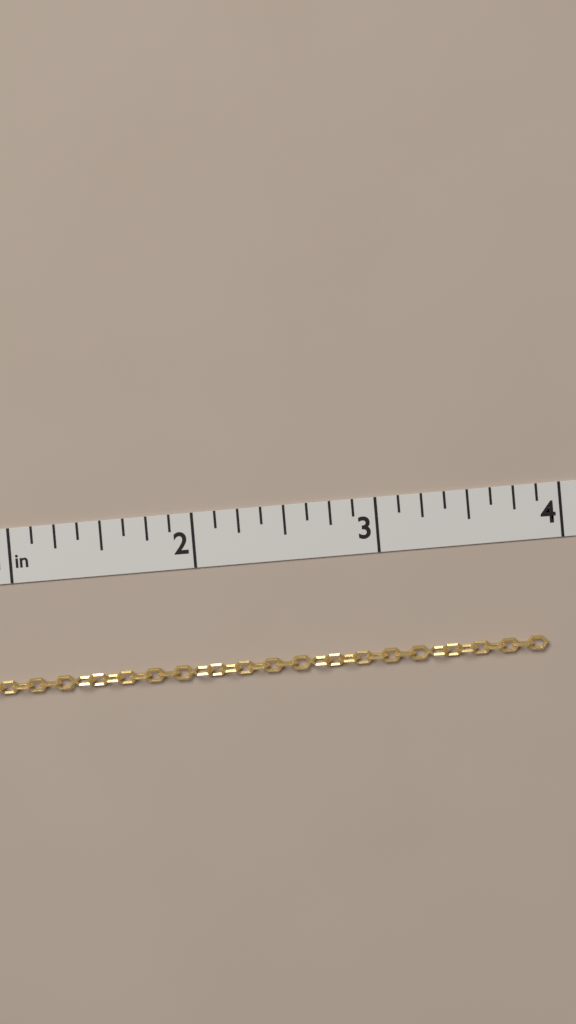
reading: 3.875 in
